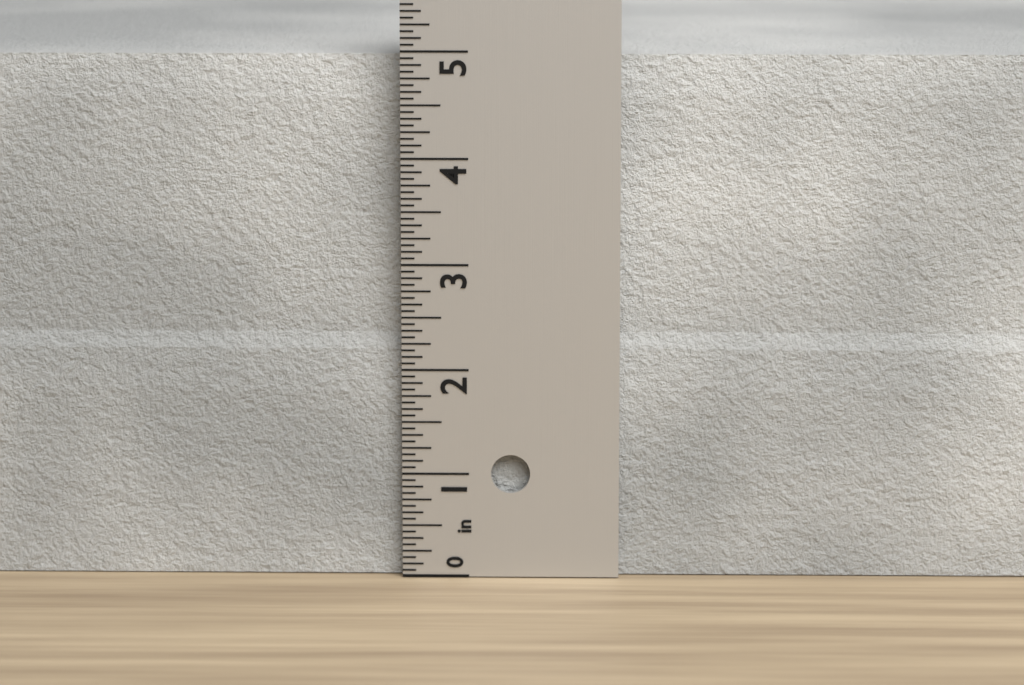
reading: 4.9375 in
